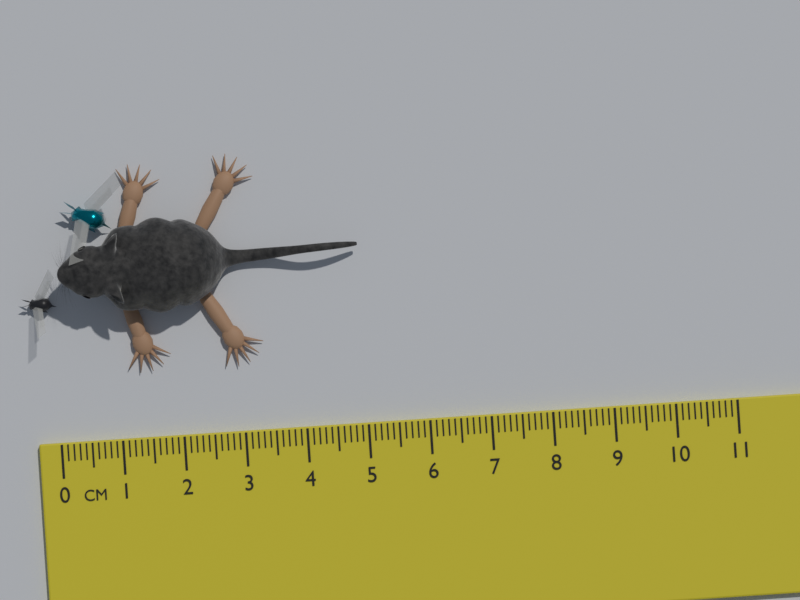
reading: 5.0 cm
